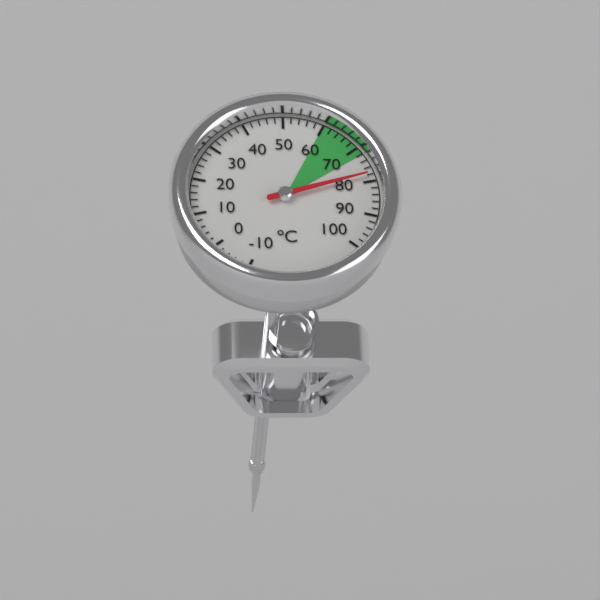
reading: 78 °C
